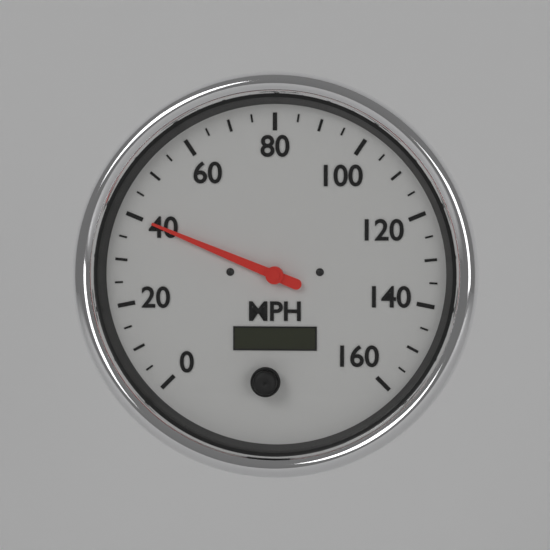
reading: 40 MPH
